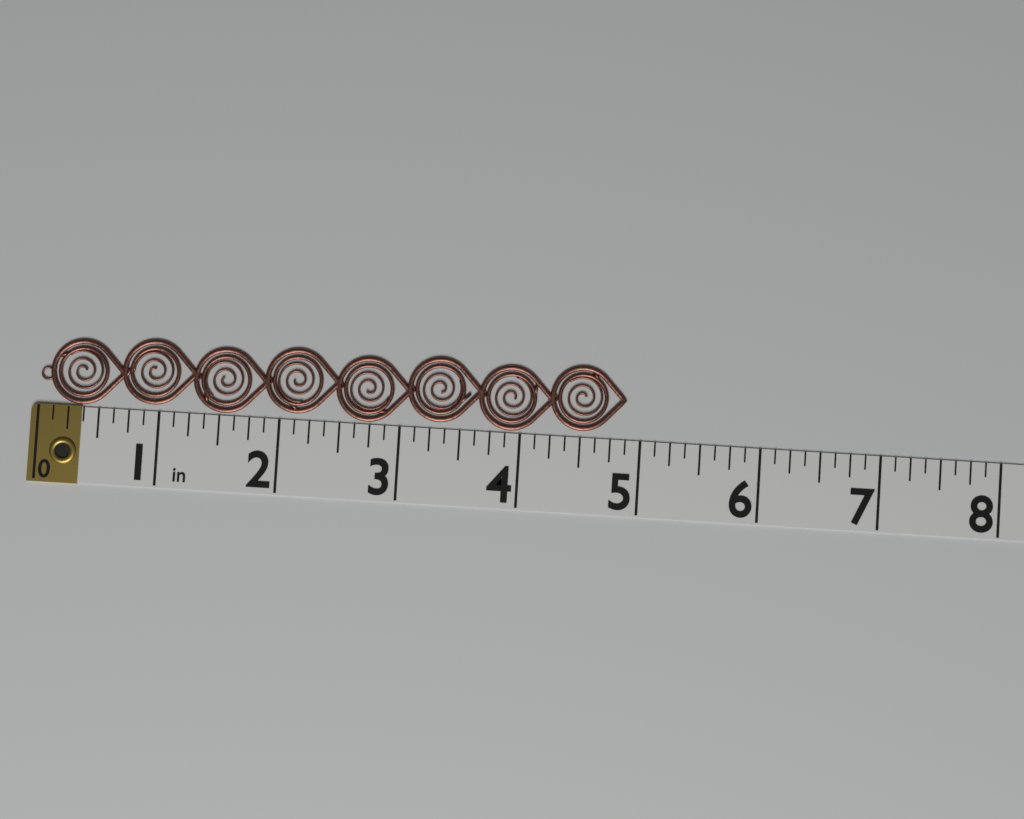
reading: 4.875 in
